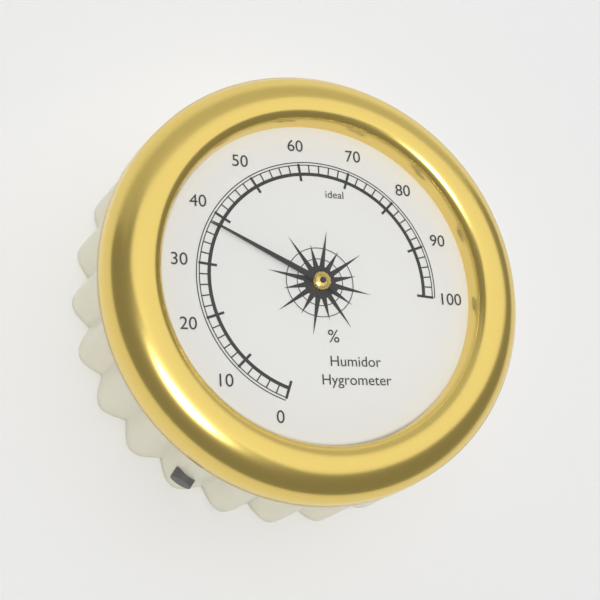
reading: 38 %
